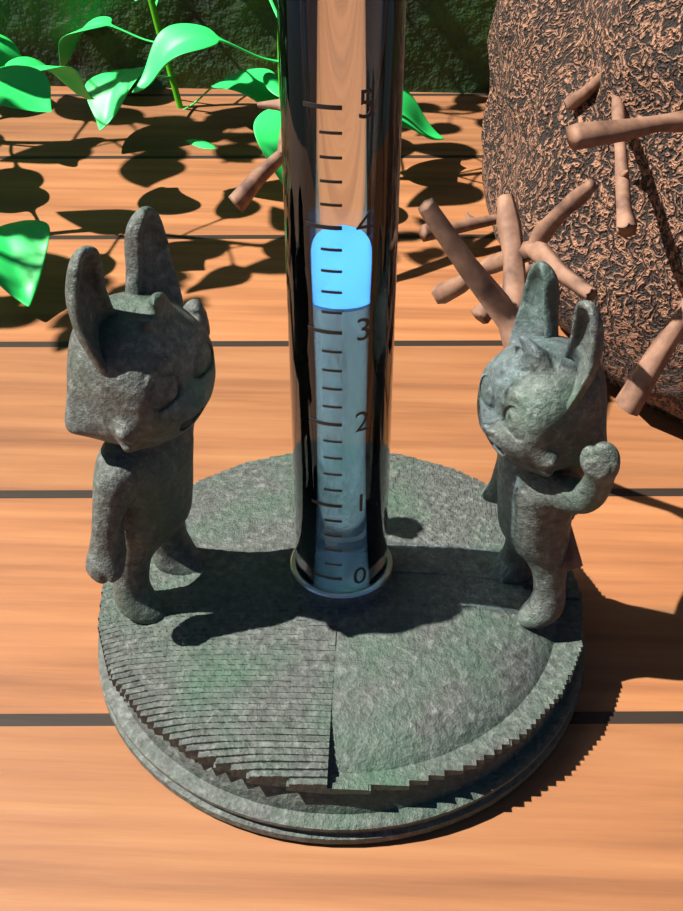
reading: 3.2 (no unit)
